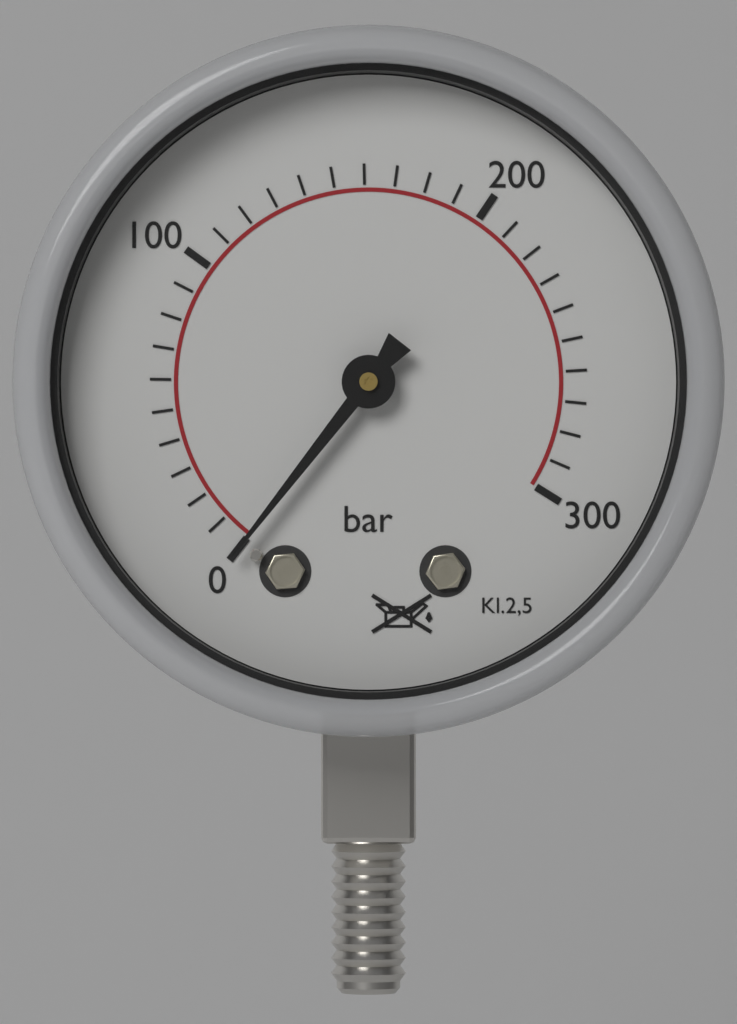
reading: 0 bar
